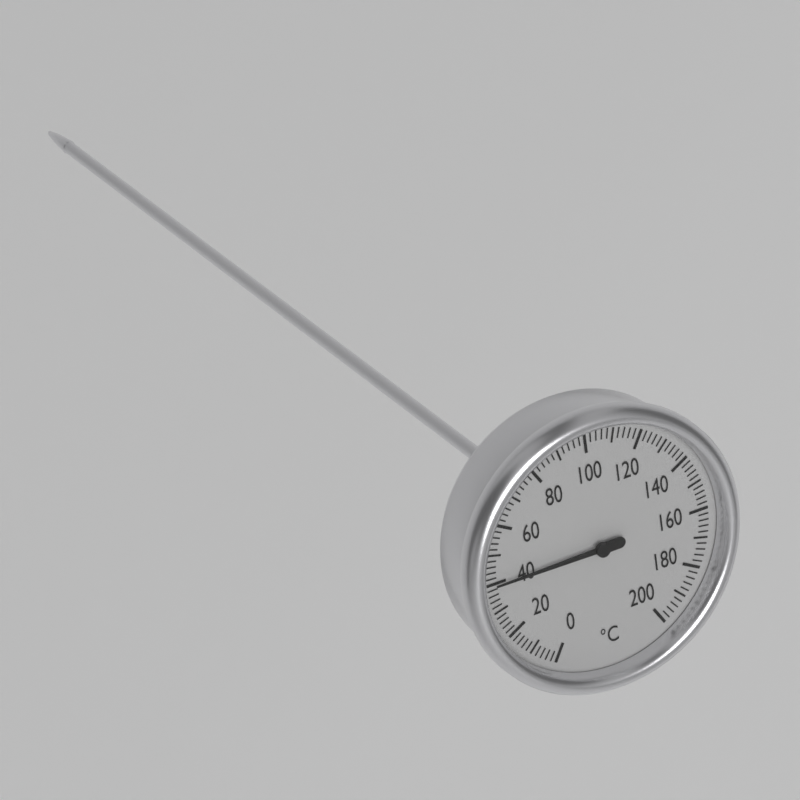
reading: 40 °C
